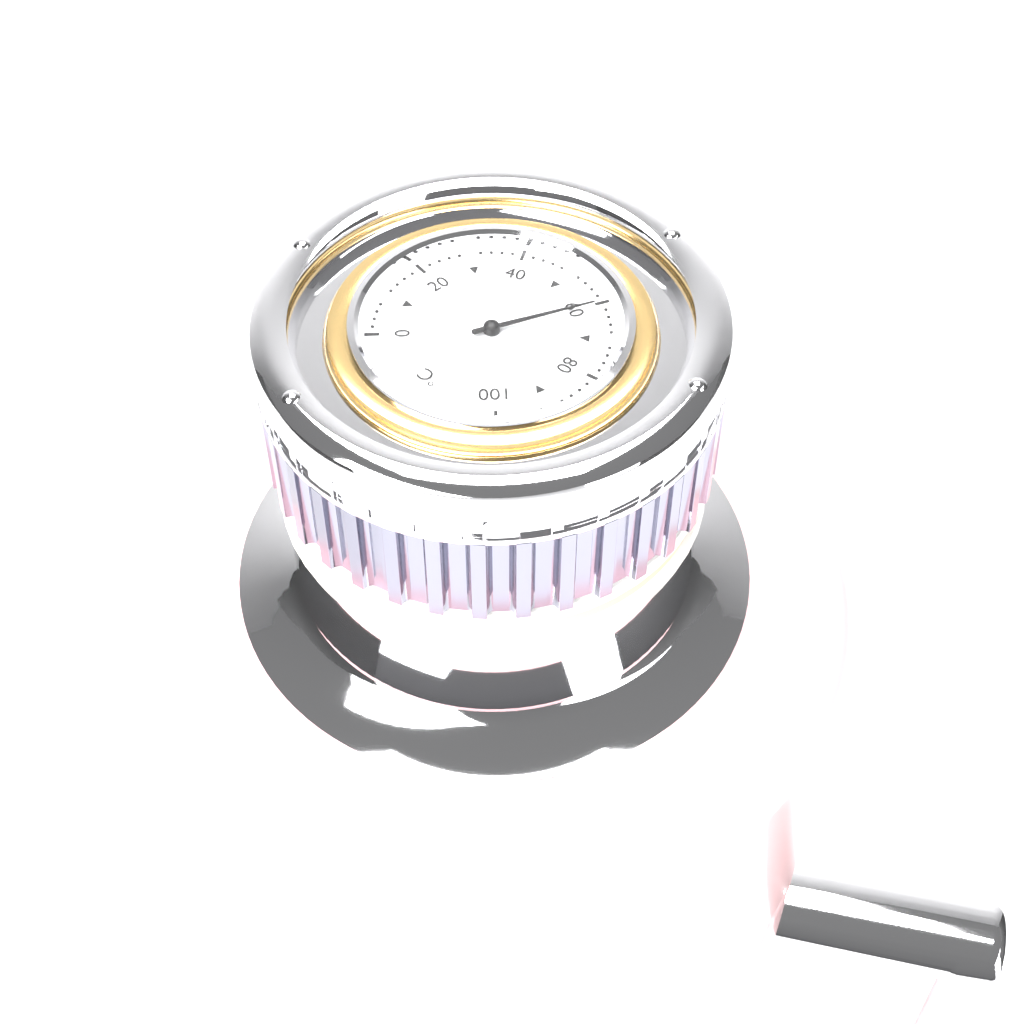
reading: 60 °C
